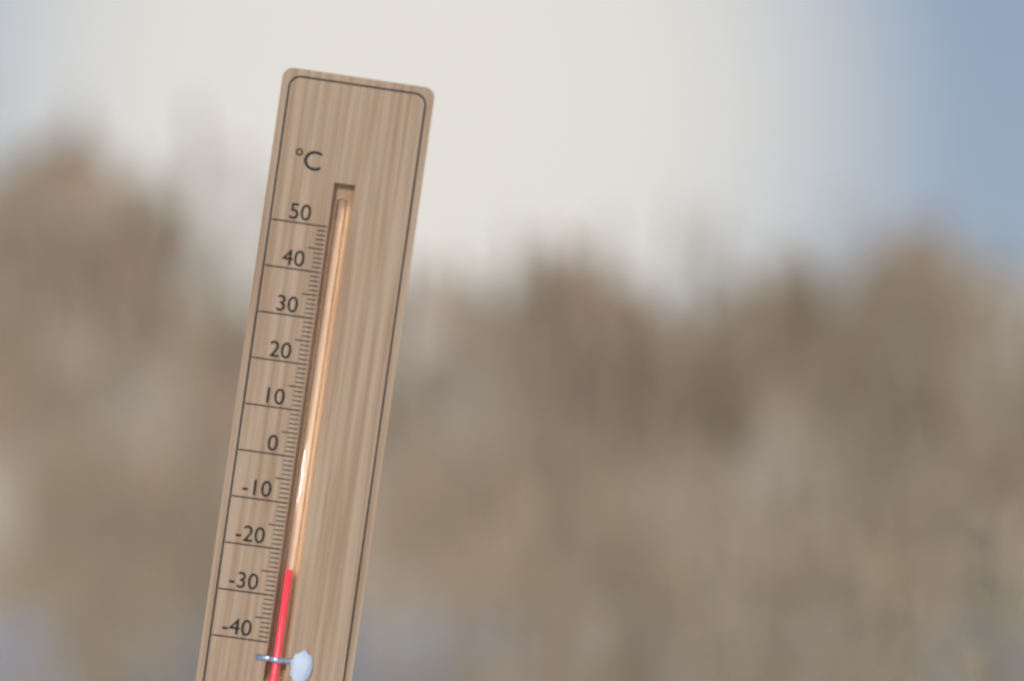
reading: -24 °C
